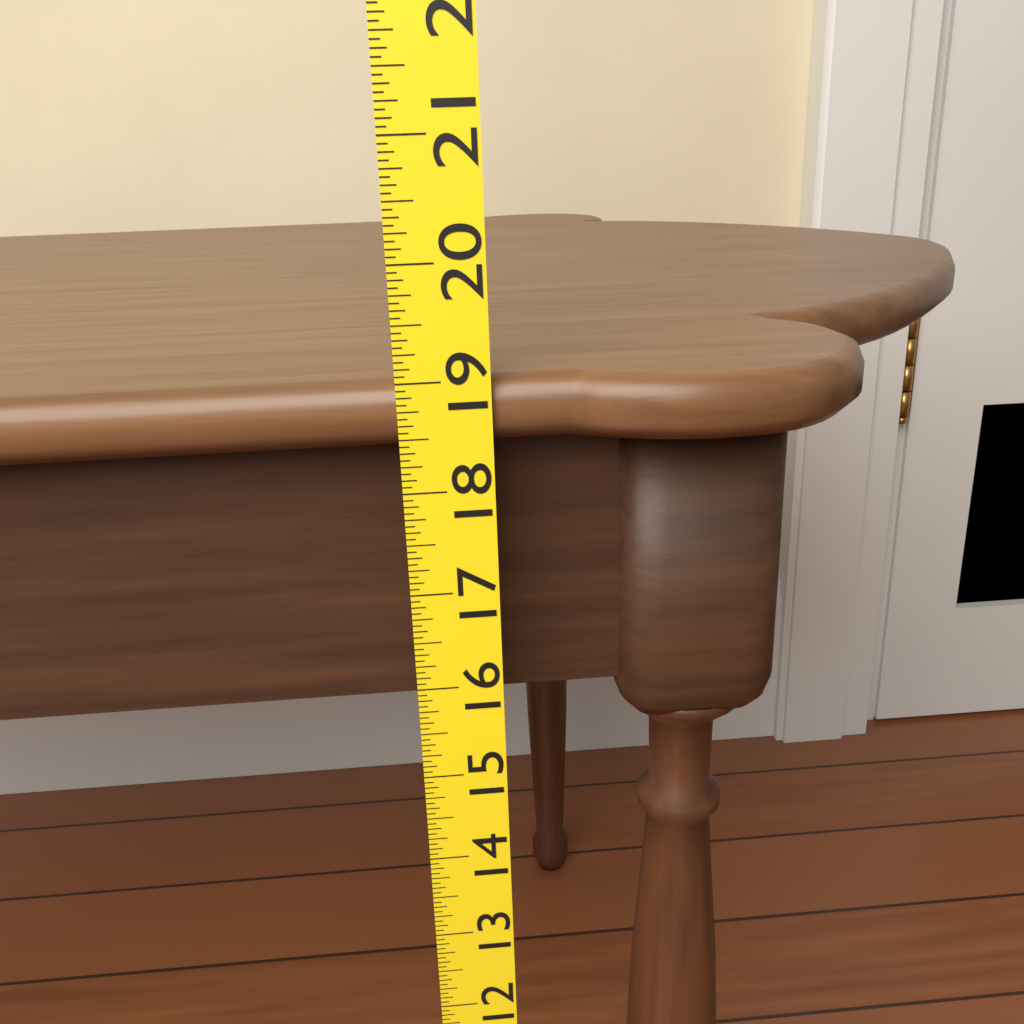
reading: 19.0000 (no unit)
